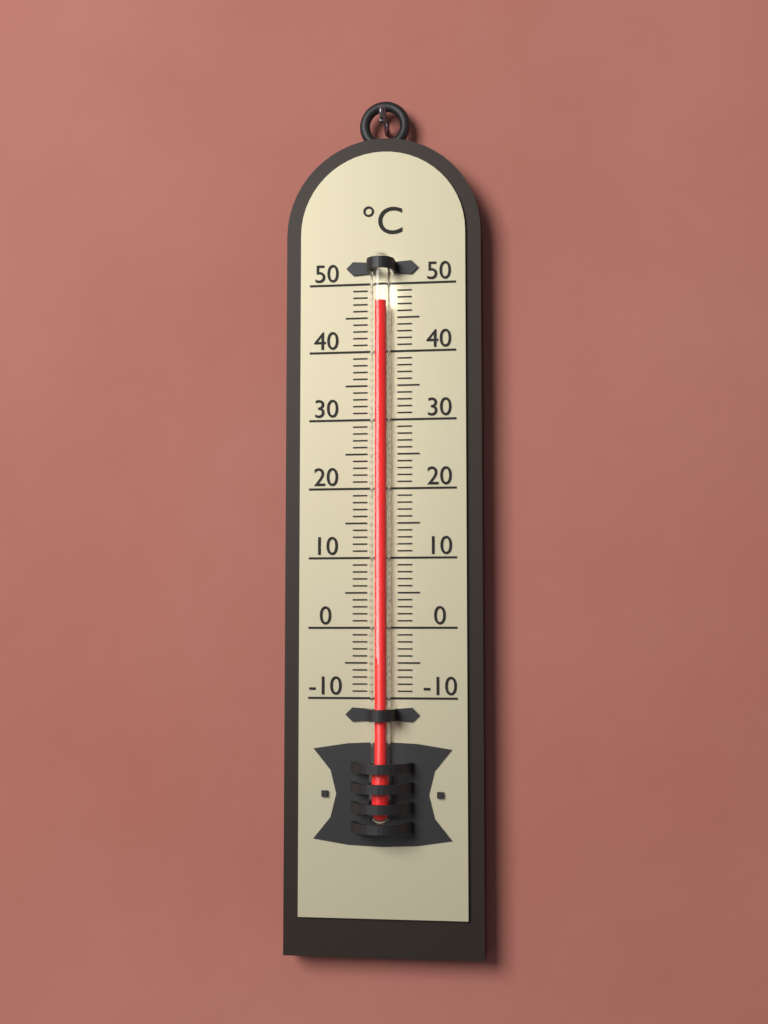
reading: 47 °C
